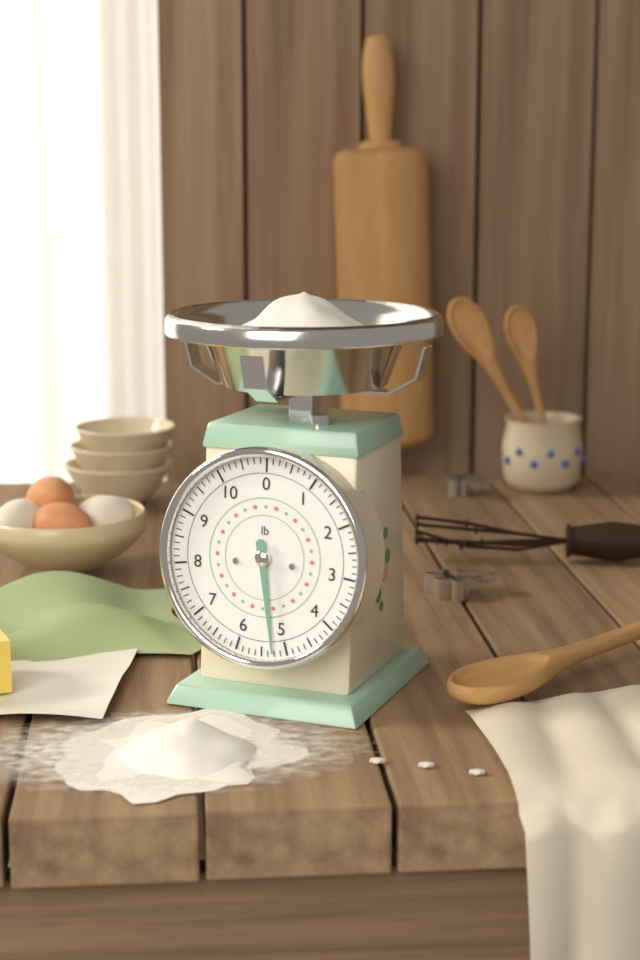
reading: 5.250 lb
